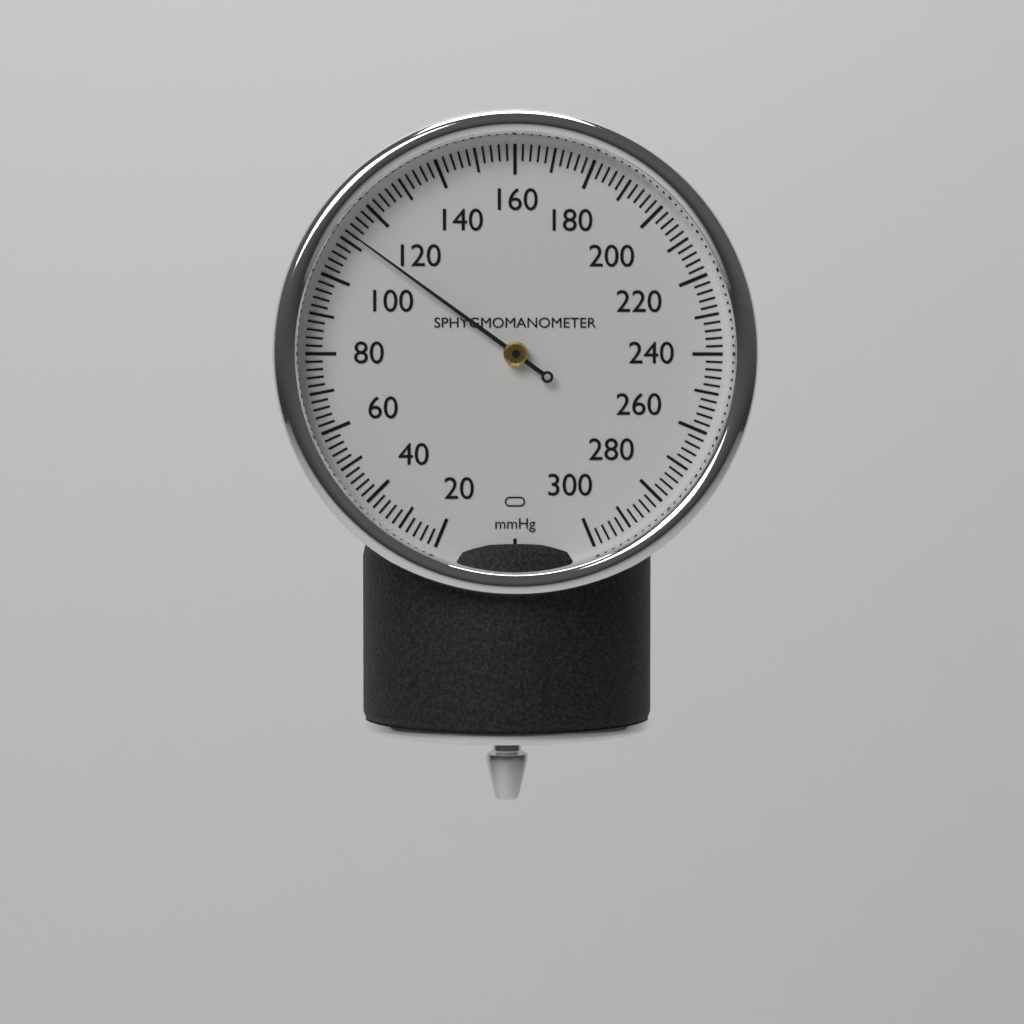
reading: 112 mmHg
